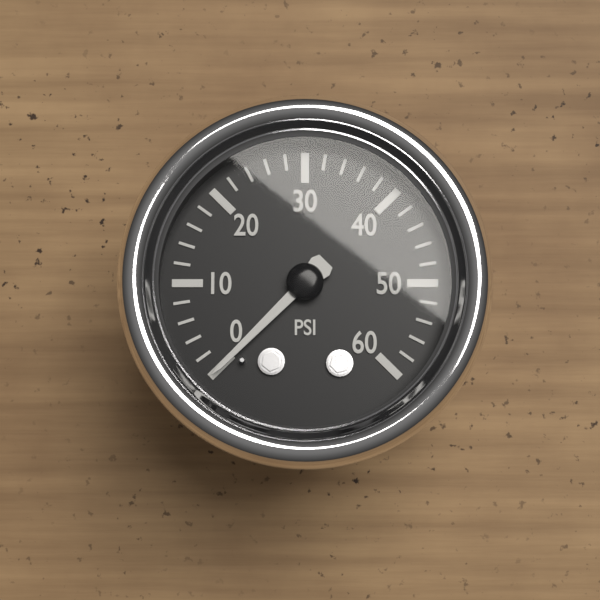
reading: 0 psi
